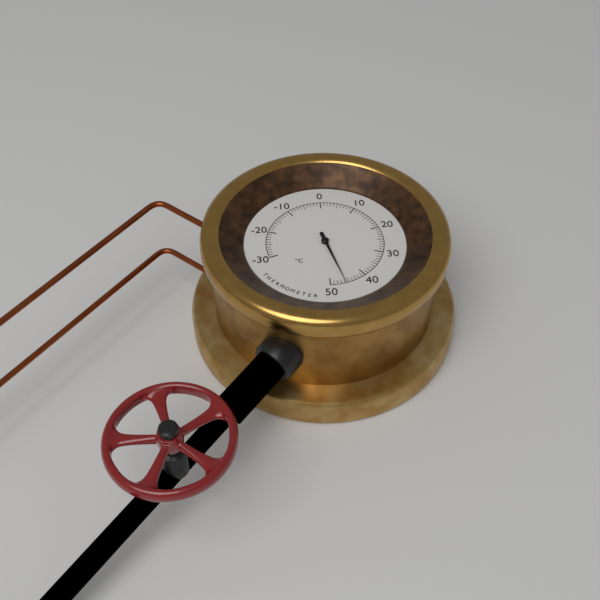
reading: 46 °C
